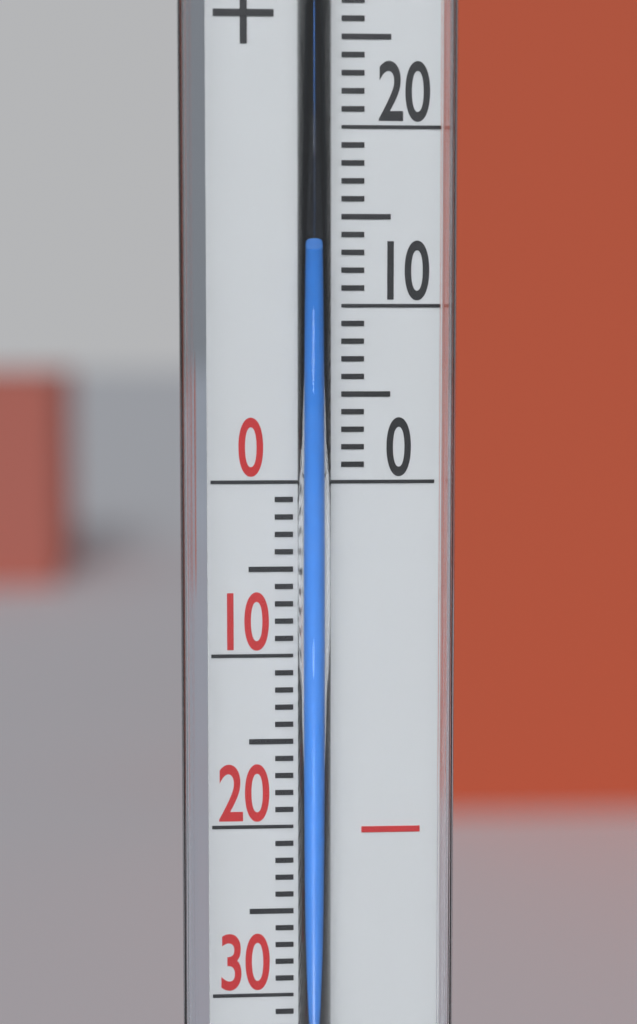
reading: 13 °C
